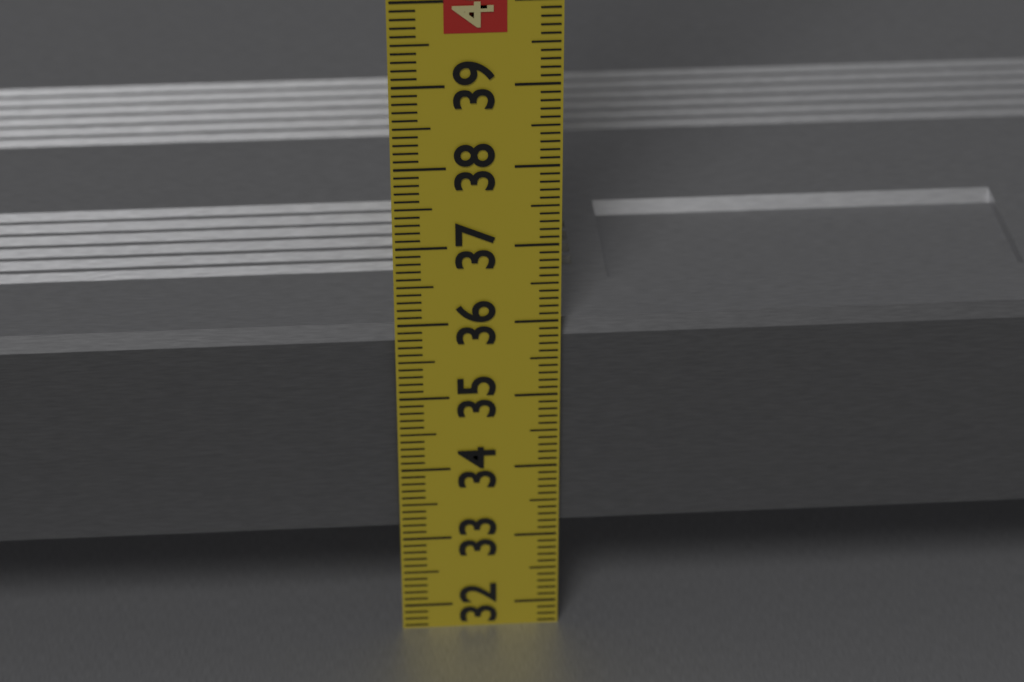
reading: 35.9 cm
